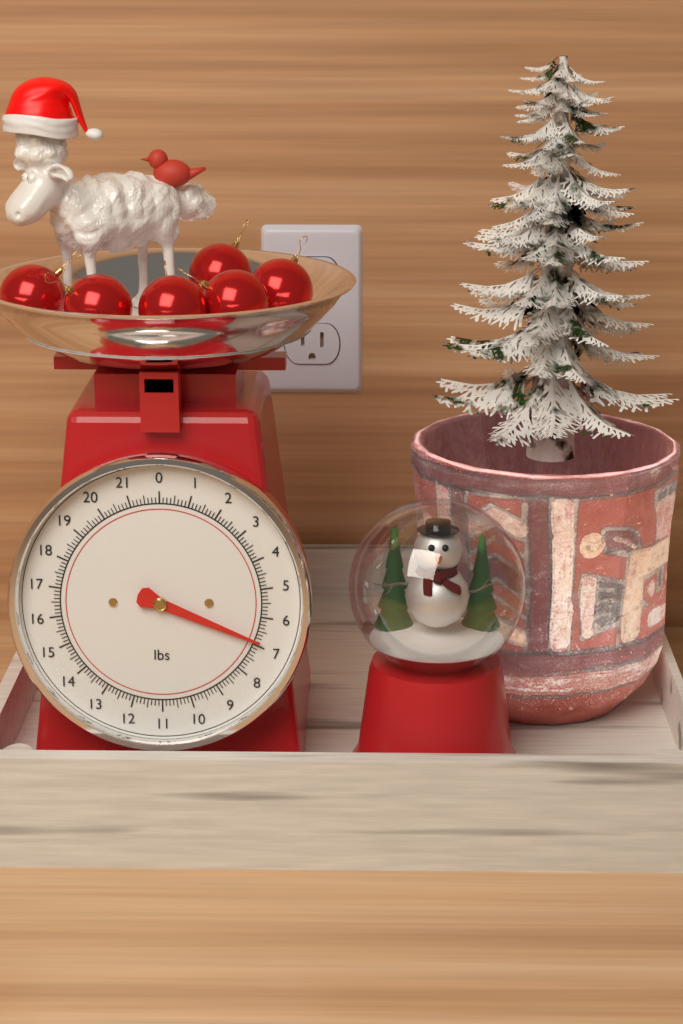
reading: 6.875 lbs
